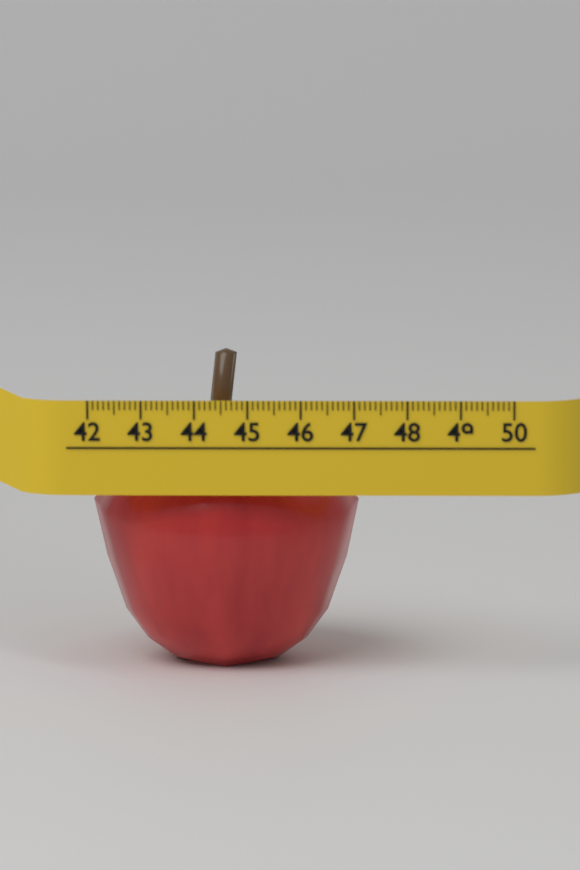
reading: 47.1 (no unit)
